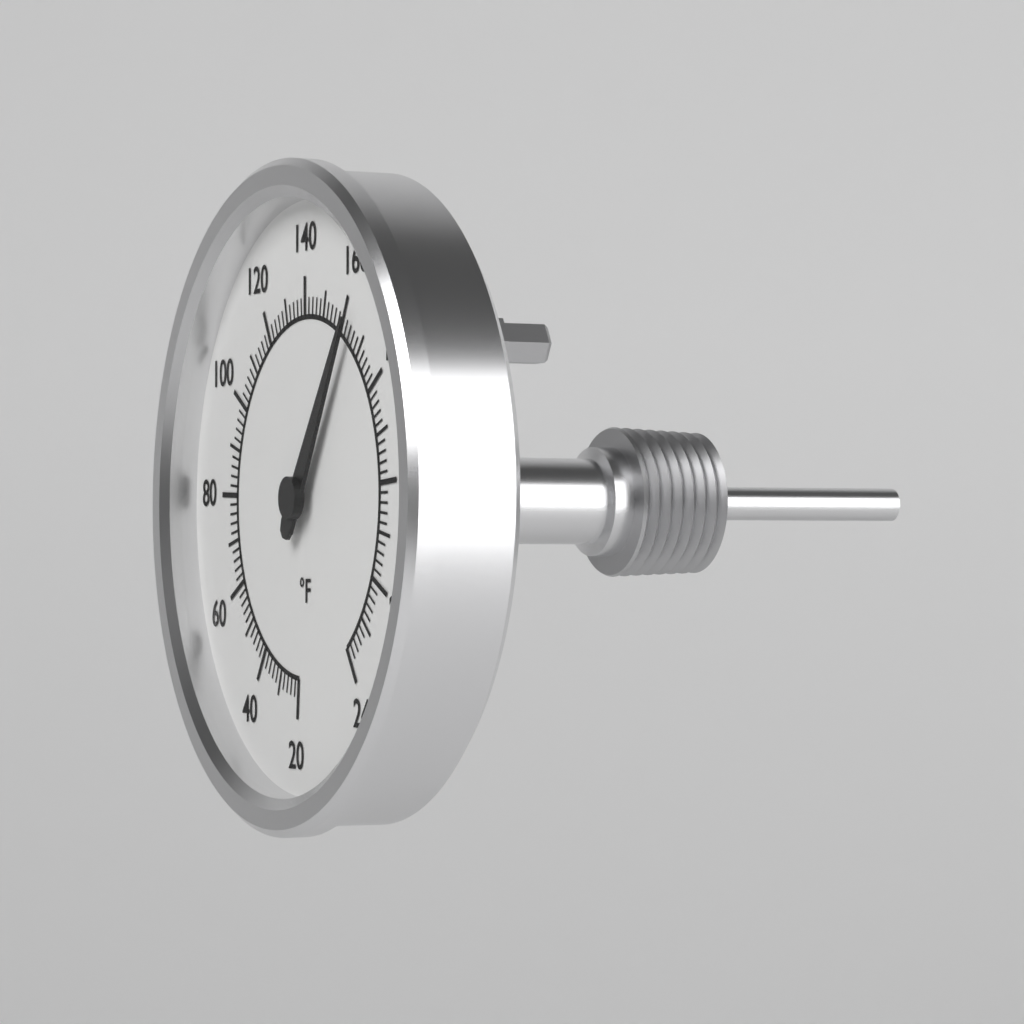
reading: 164 °F
